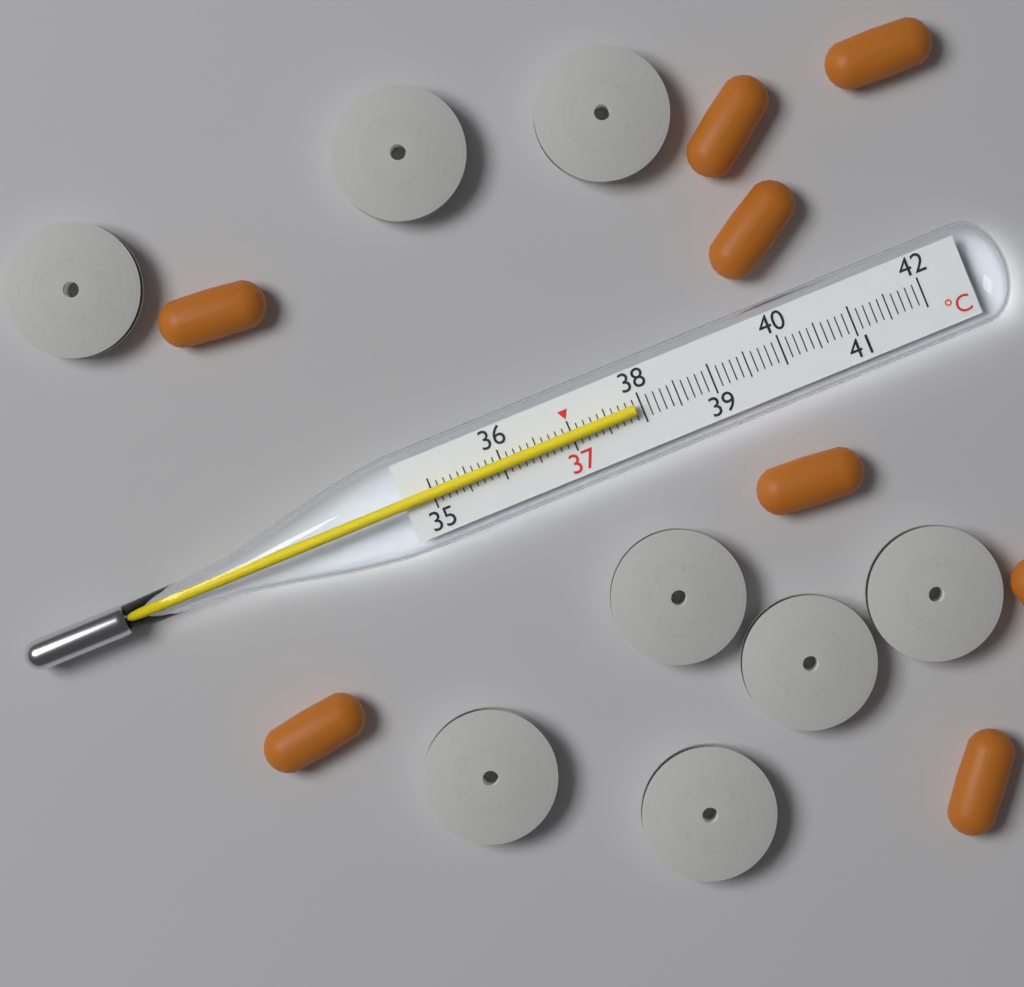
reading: 37.9 °C
